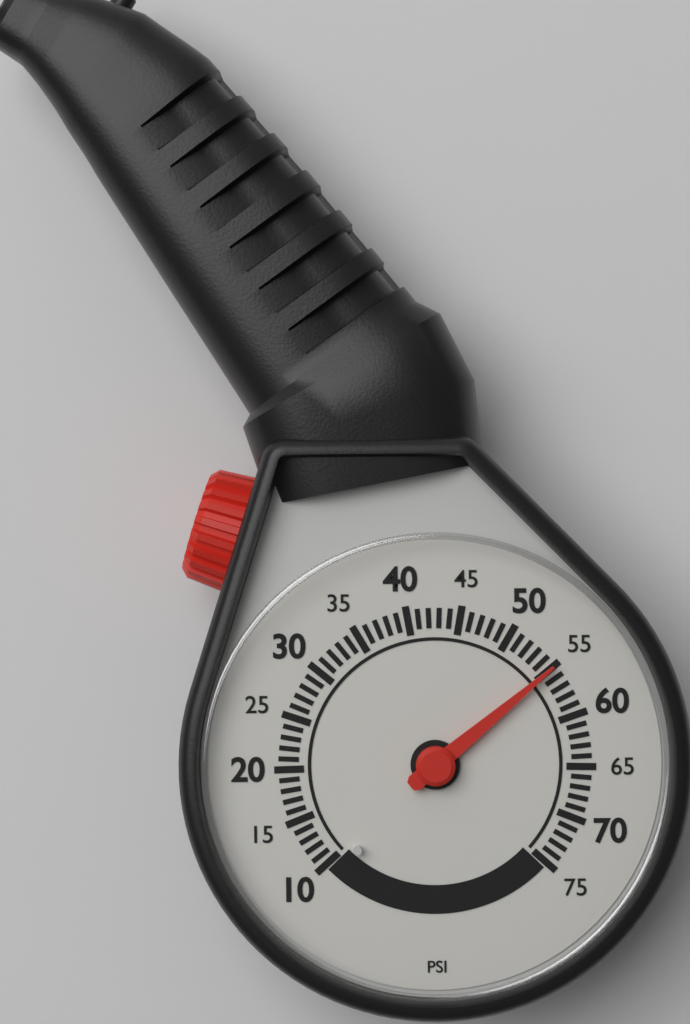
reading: 55 psi
